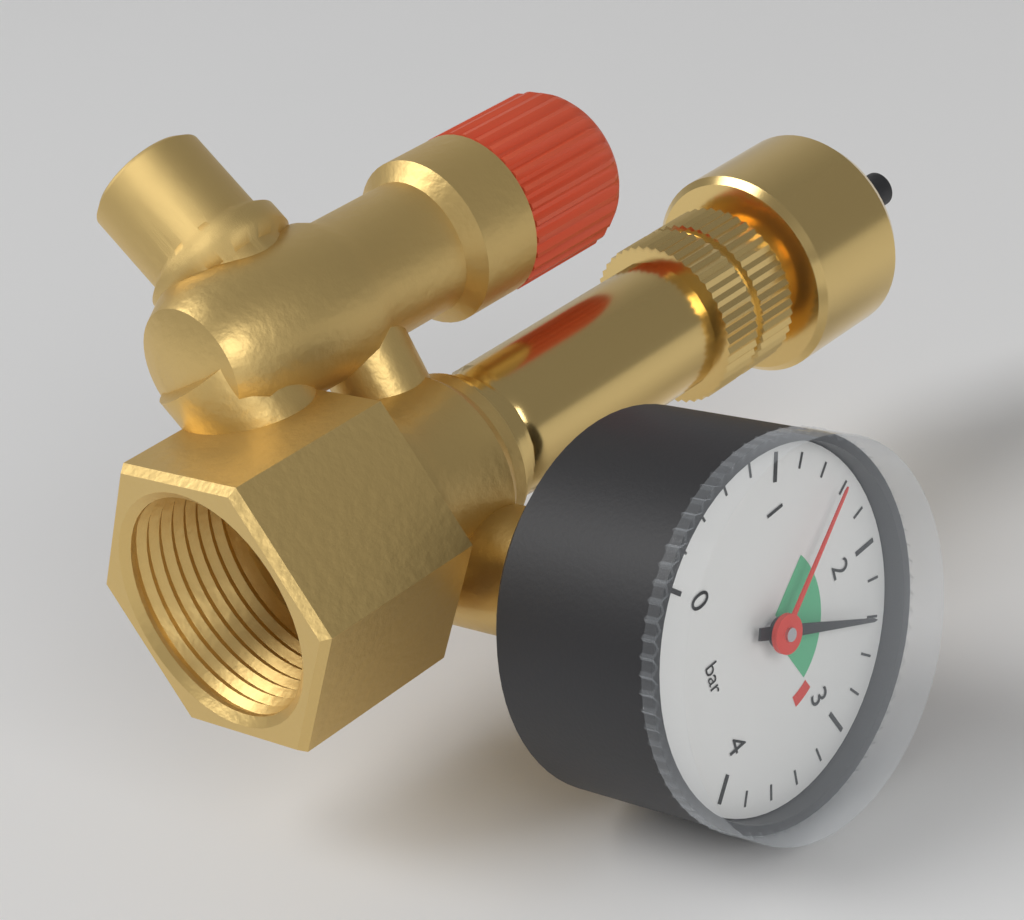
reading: 2.4 bar
